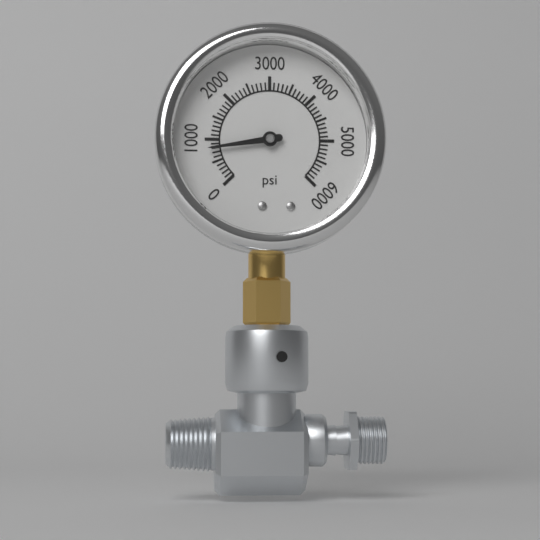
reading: 800 psi
